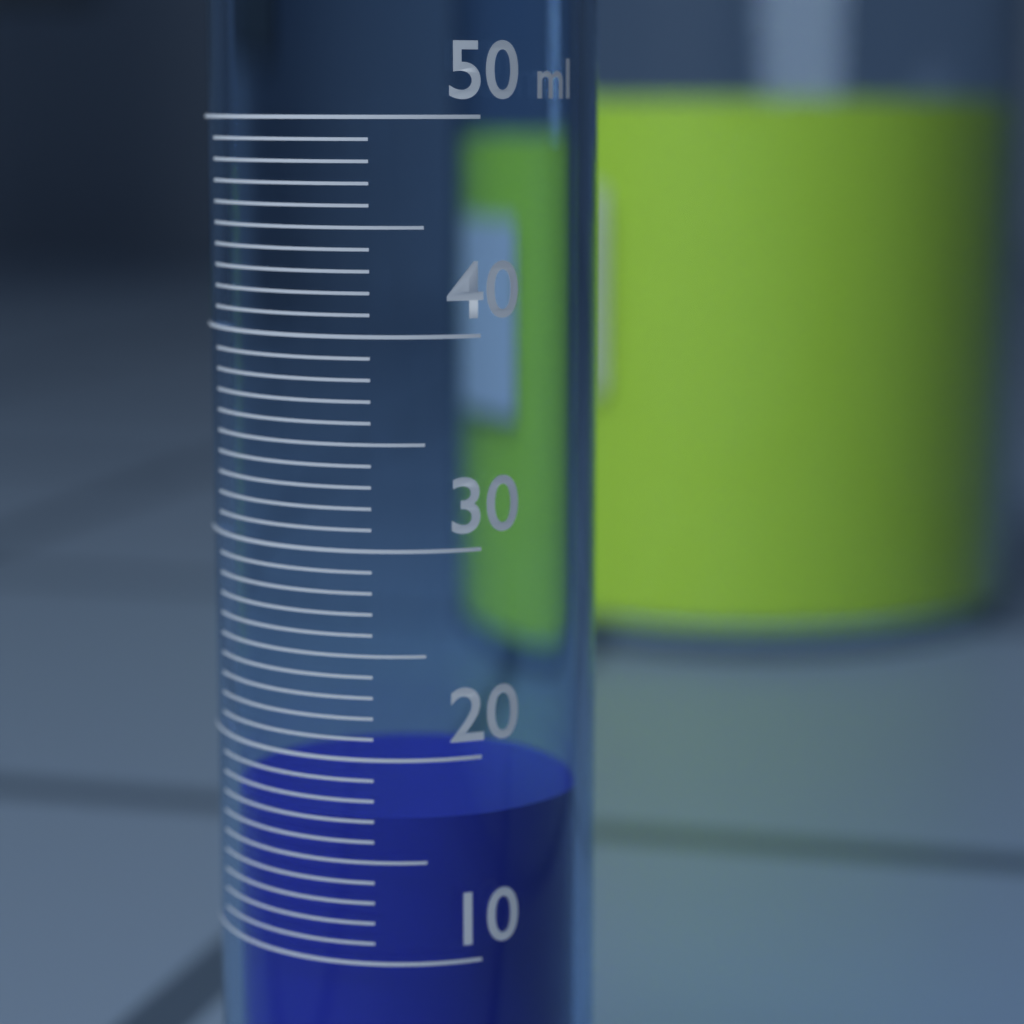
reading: 17 ml
